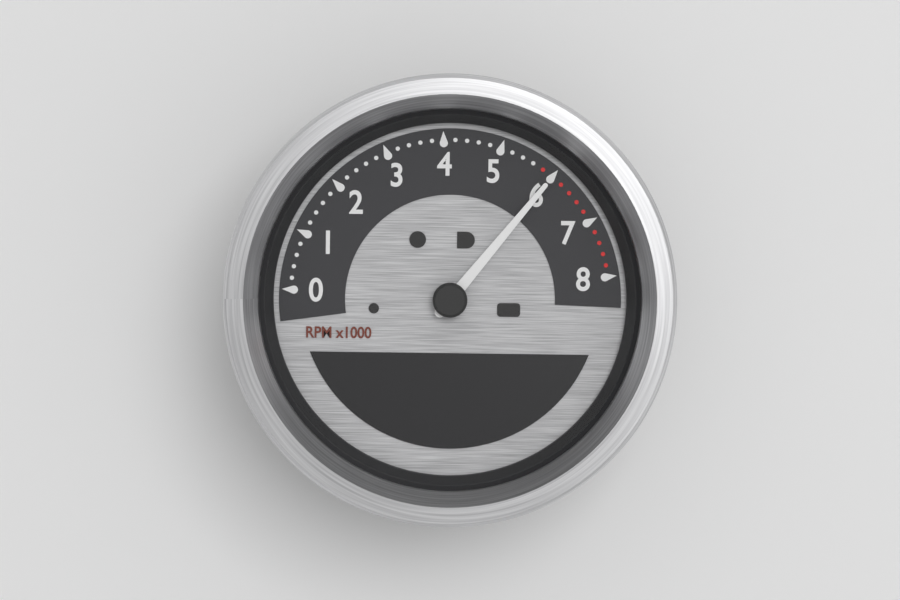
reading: 6000 RPM
